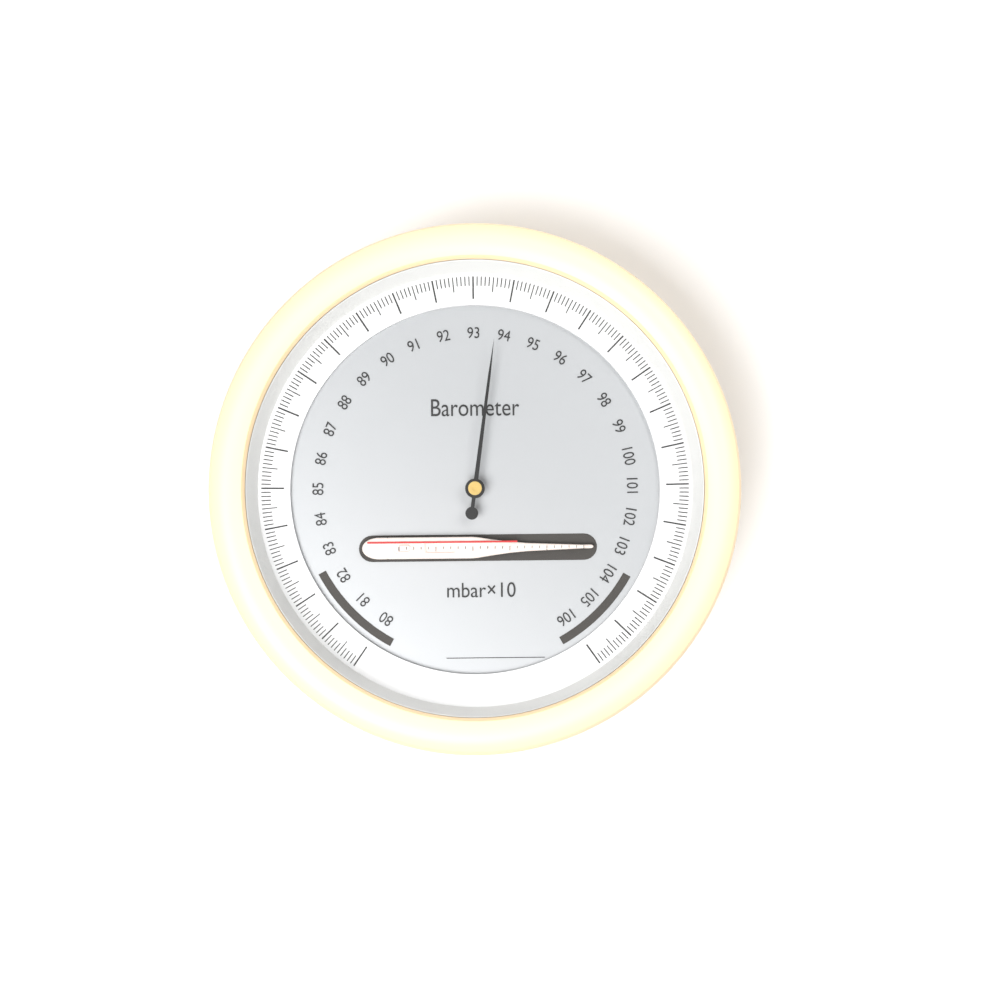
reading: 93.7 mbar×10
